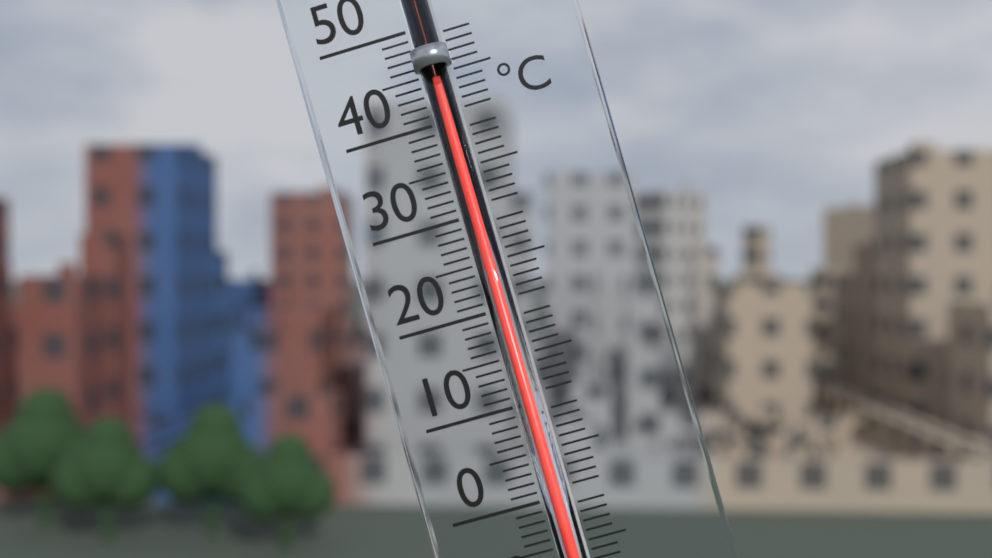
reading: 43 °C
